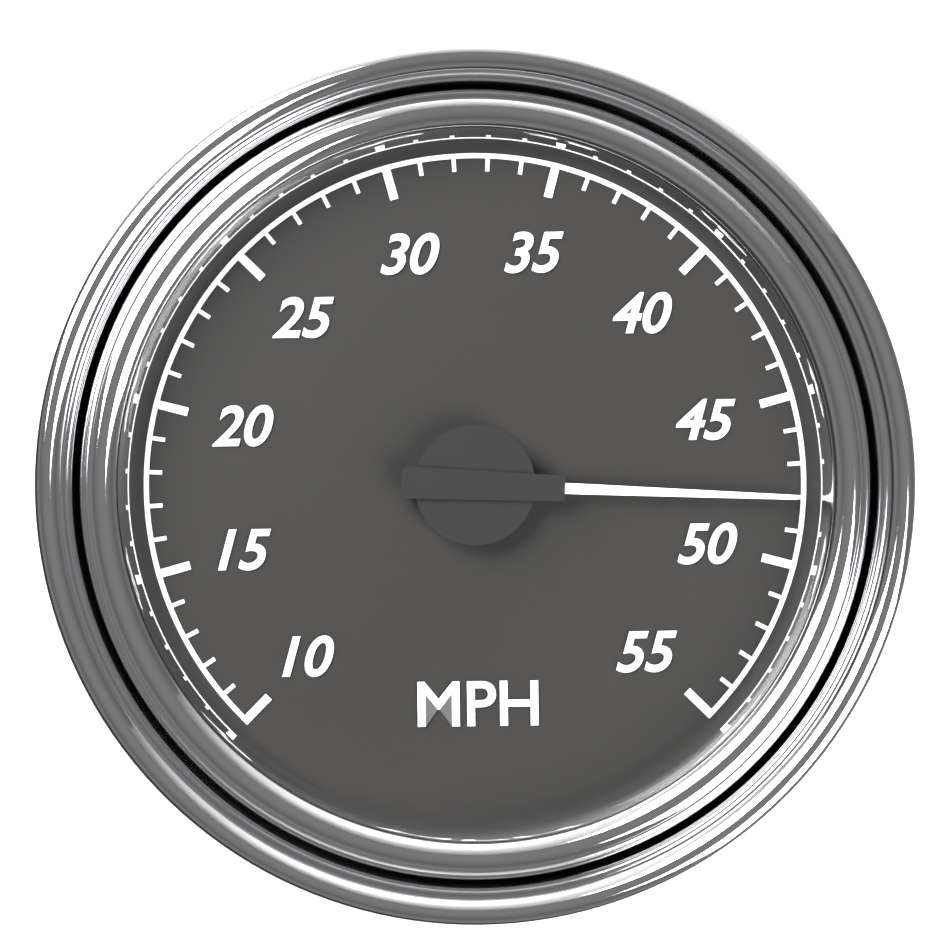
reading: 48 MPH
